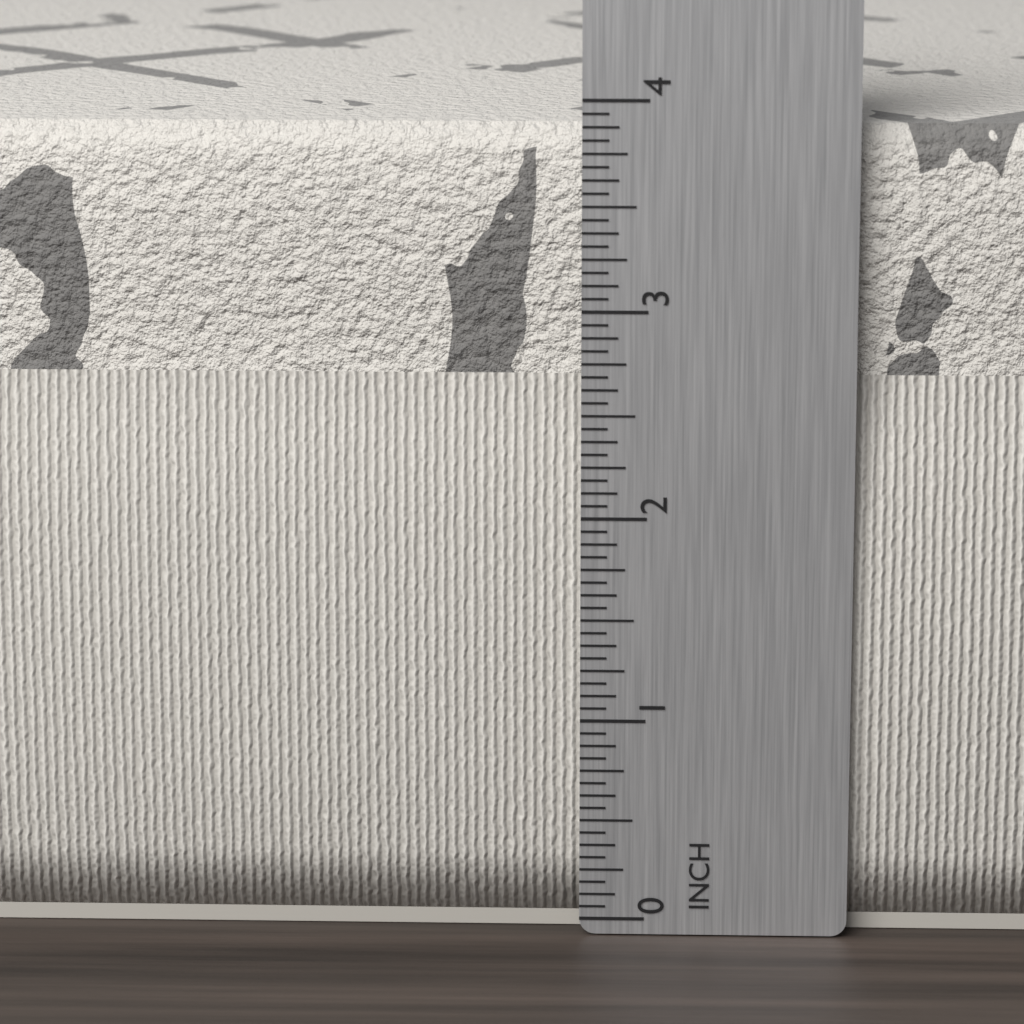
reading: 3.8750 in
